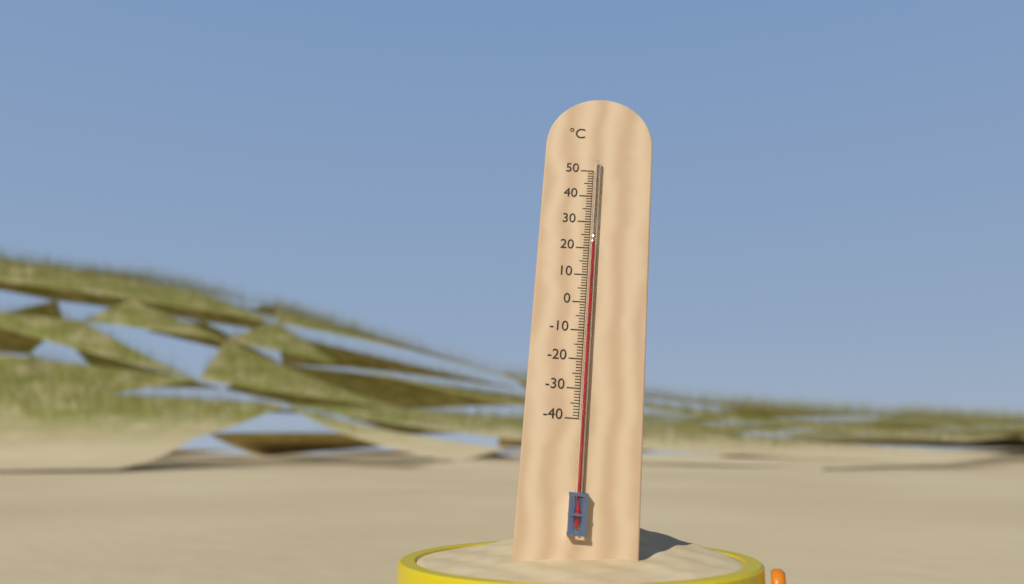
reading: 22 °C
